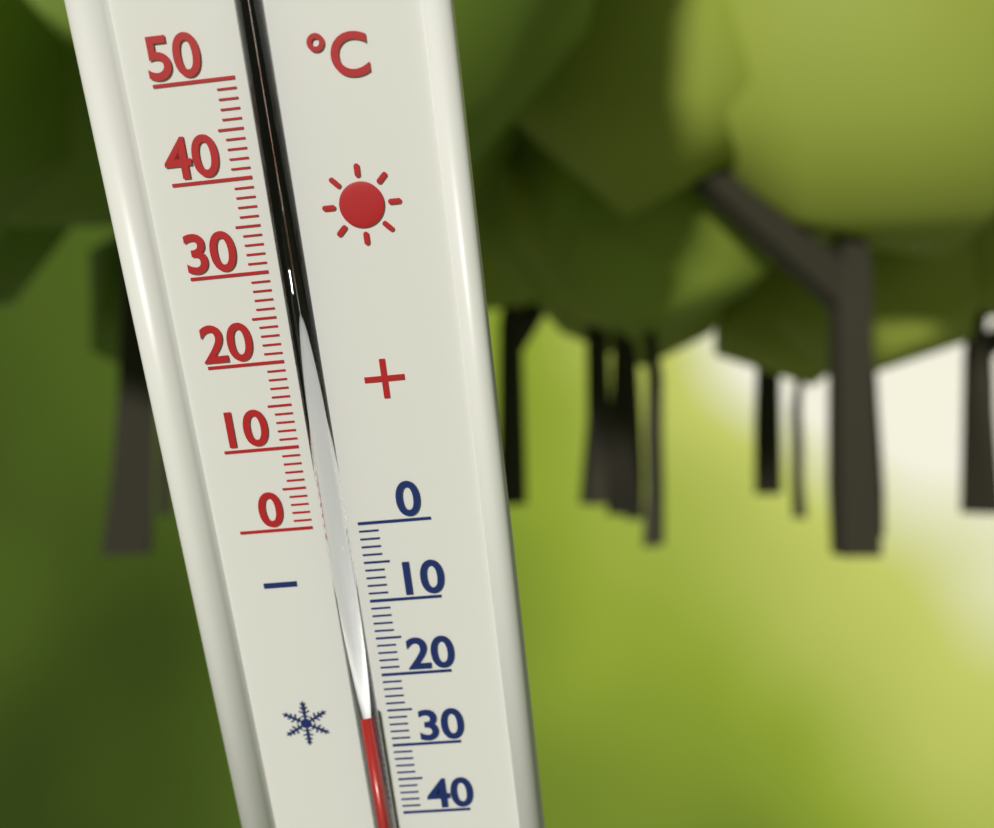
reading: -24 °C
